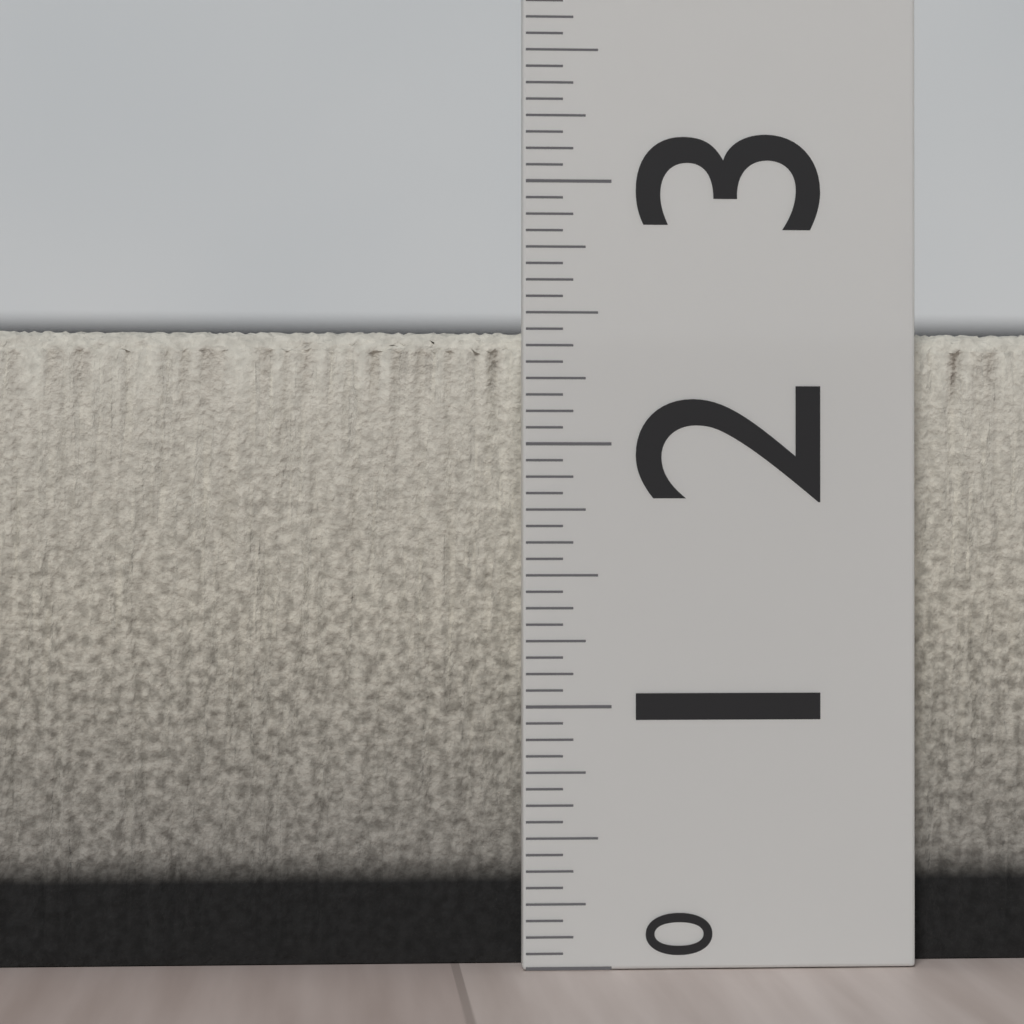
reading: 2.4375 (no unit)
